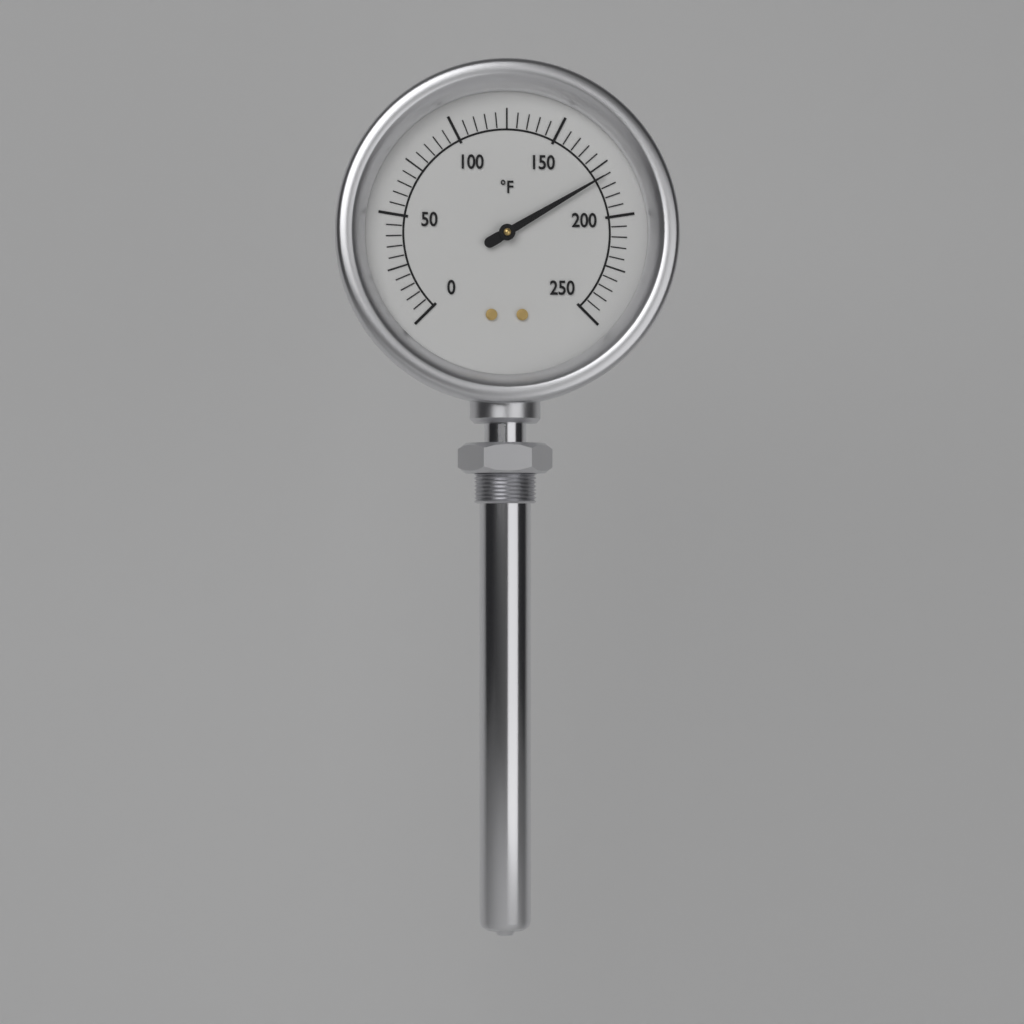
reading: 180 °F
